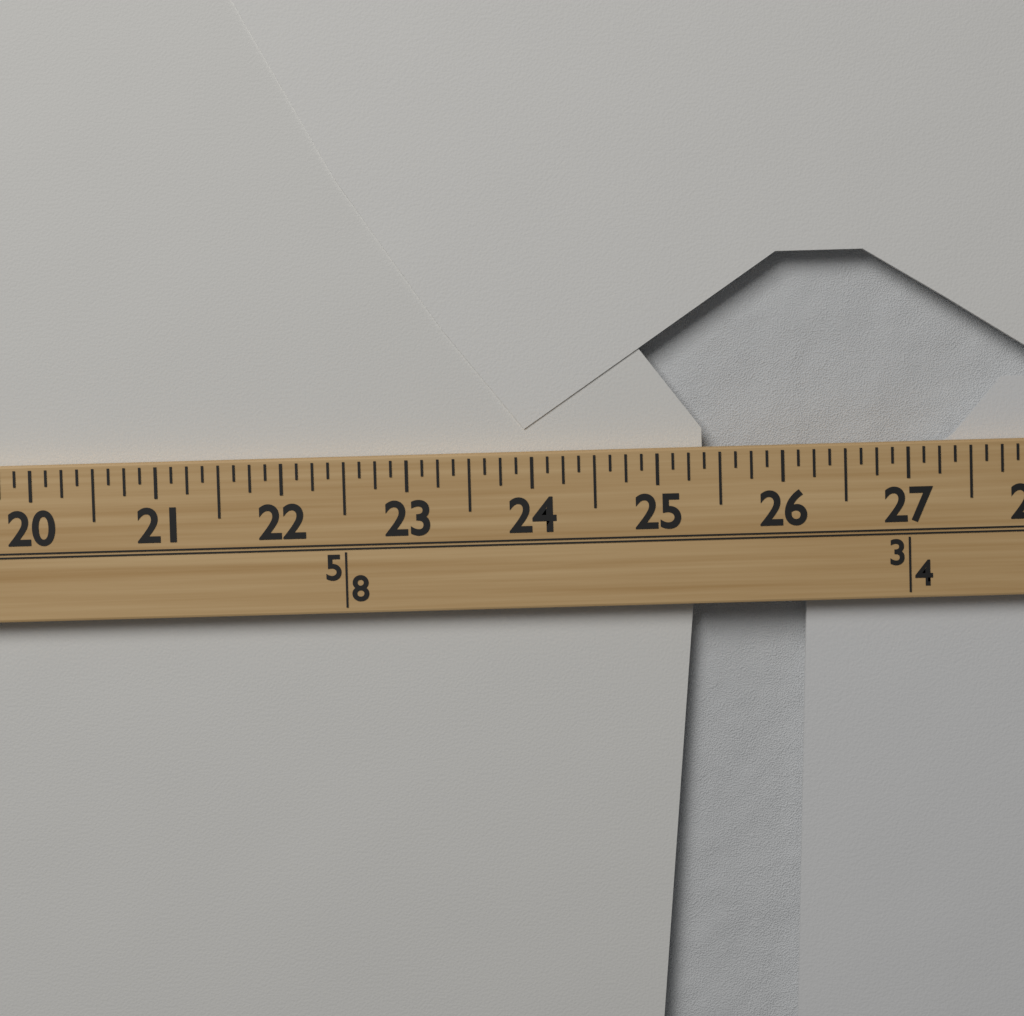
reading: 25.375 (no unit)
